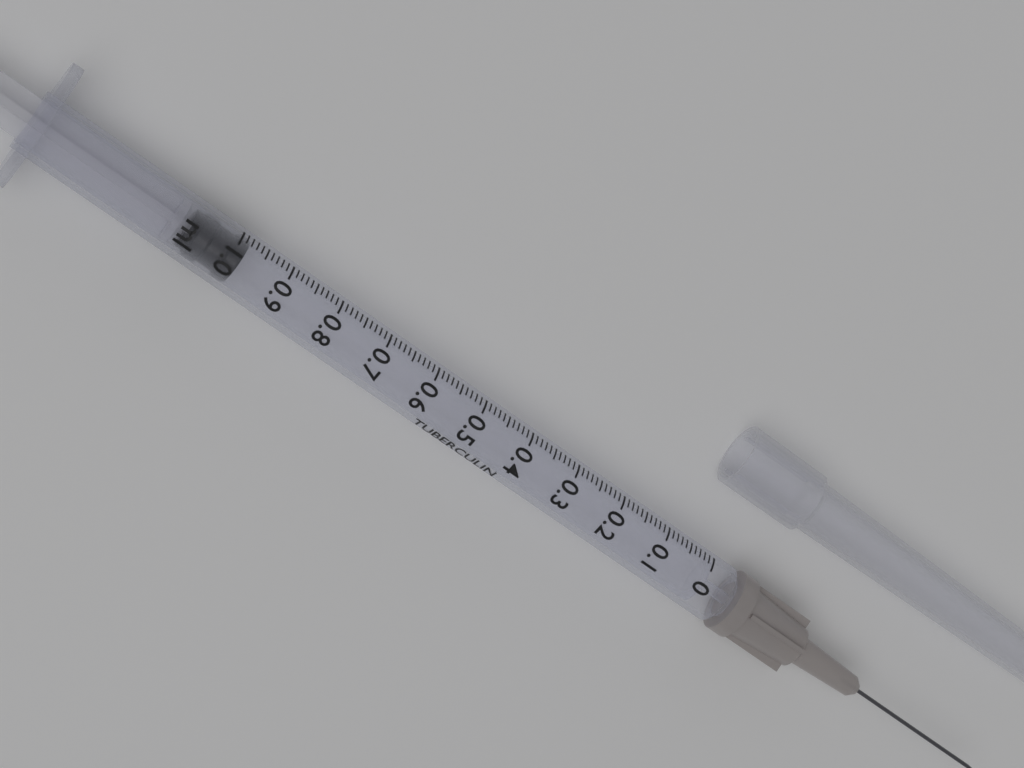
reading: 0.98 ml
